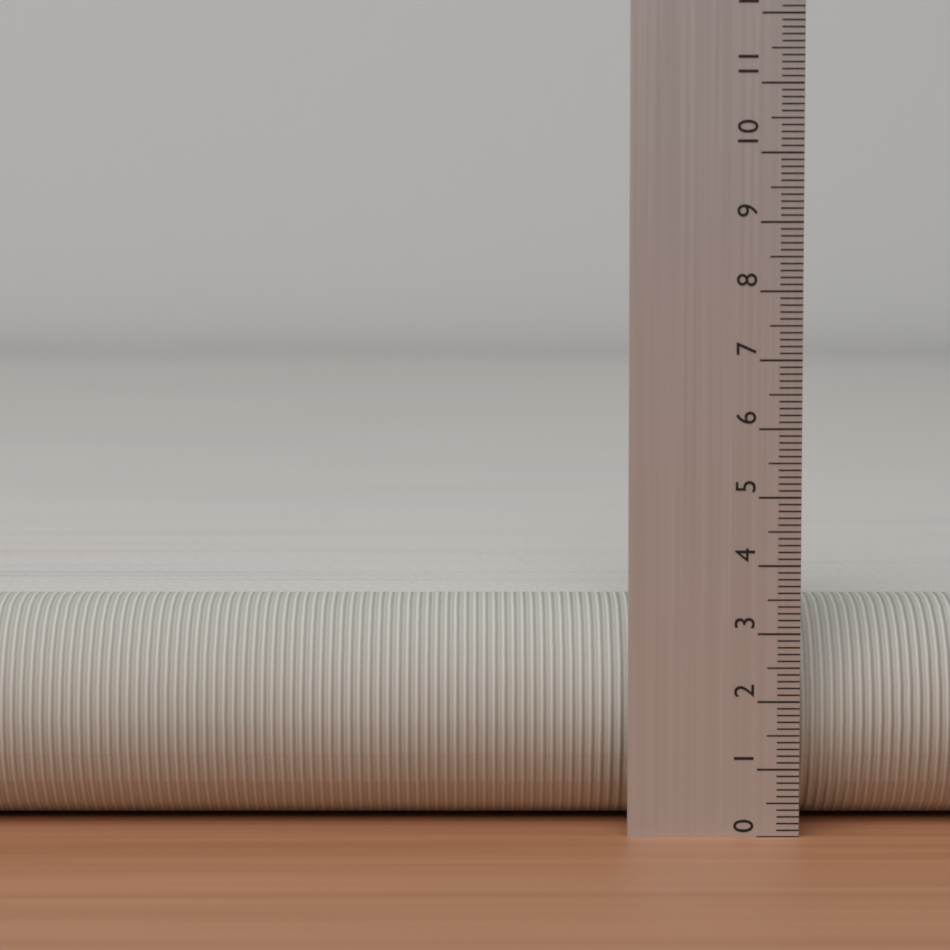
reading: 3.3 (no unit)
